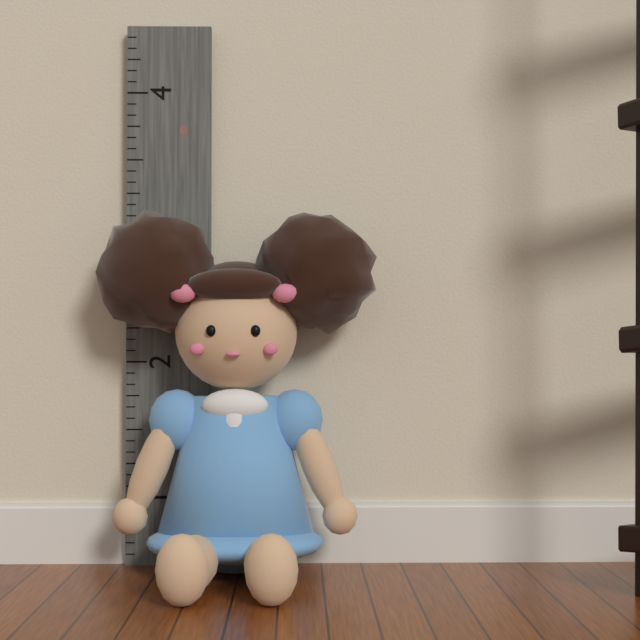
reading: 3.083333 (no unit)
